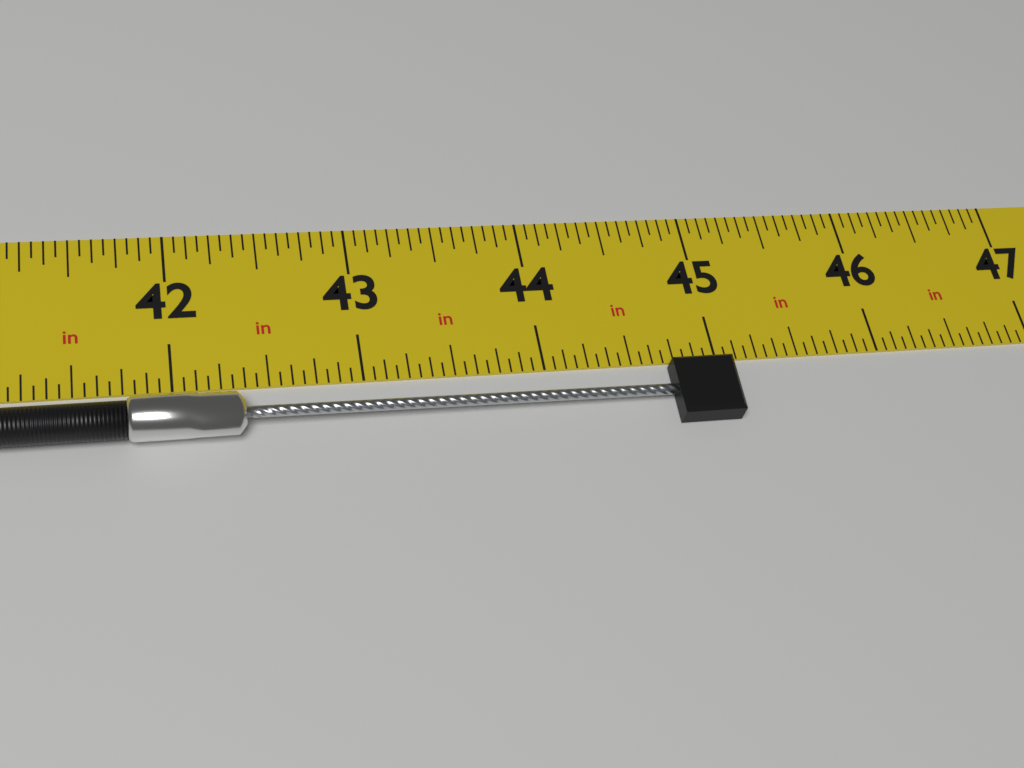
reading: 45.0625 in
